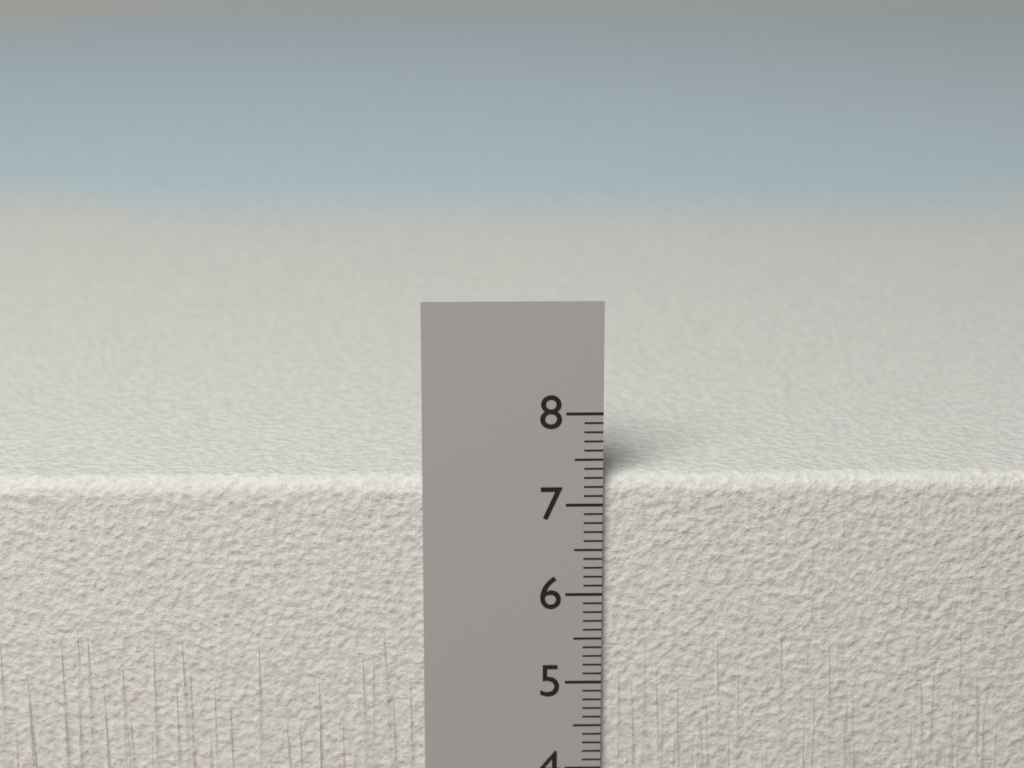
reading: 7.3 cm
